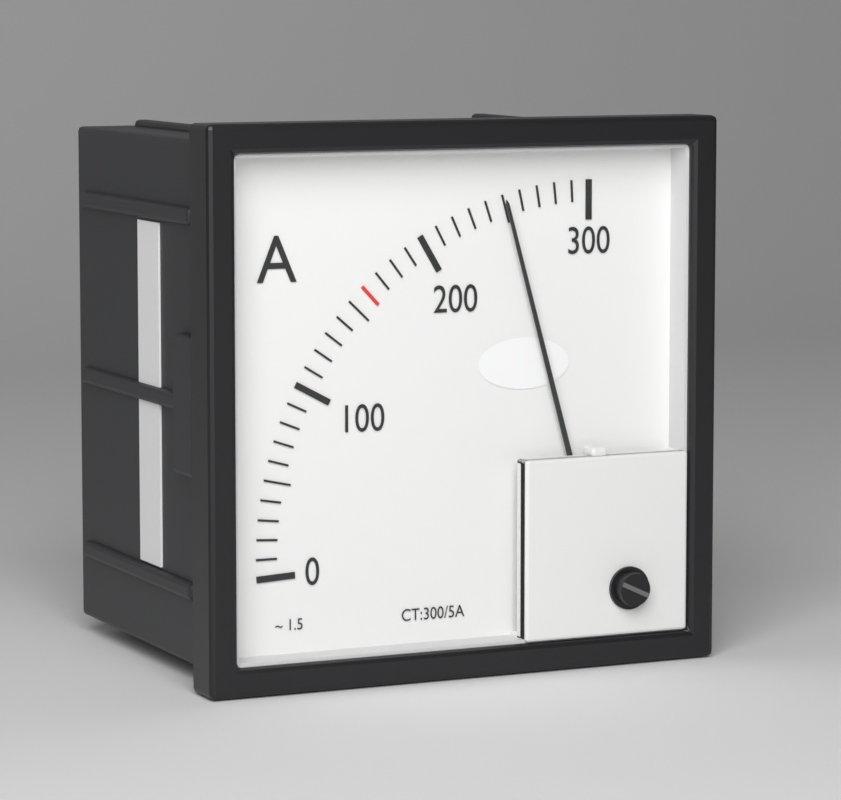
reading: 250 A
